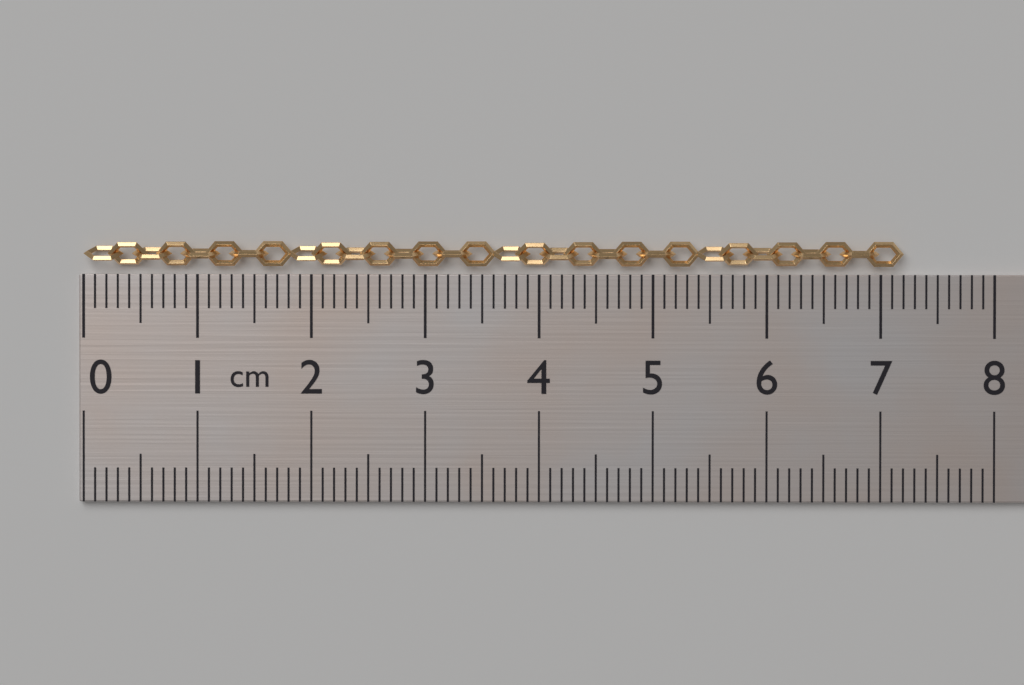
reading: 7.2 cm
